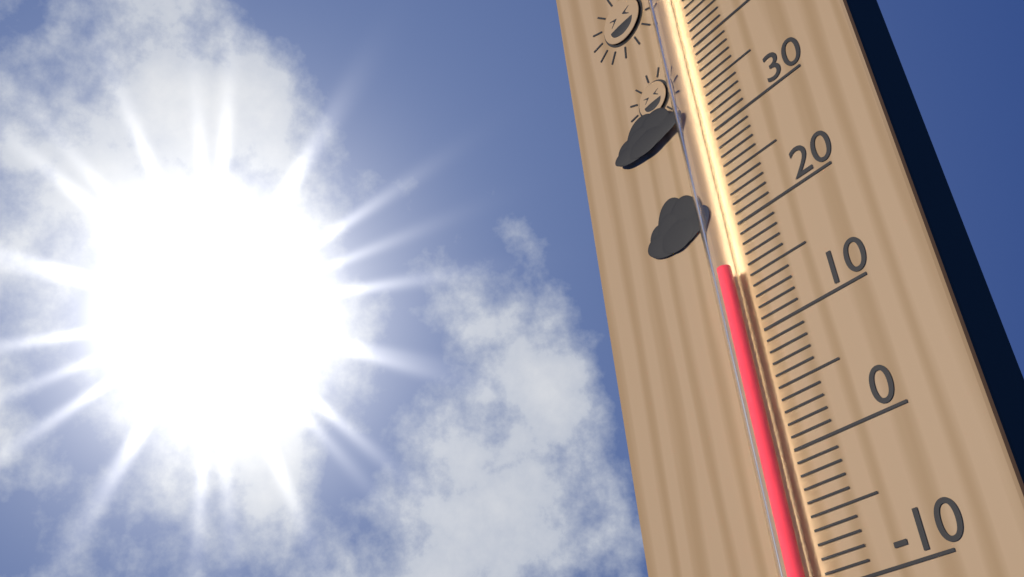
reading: 16 °C
